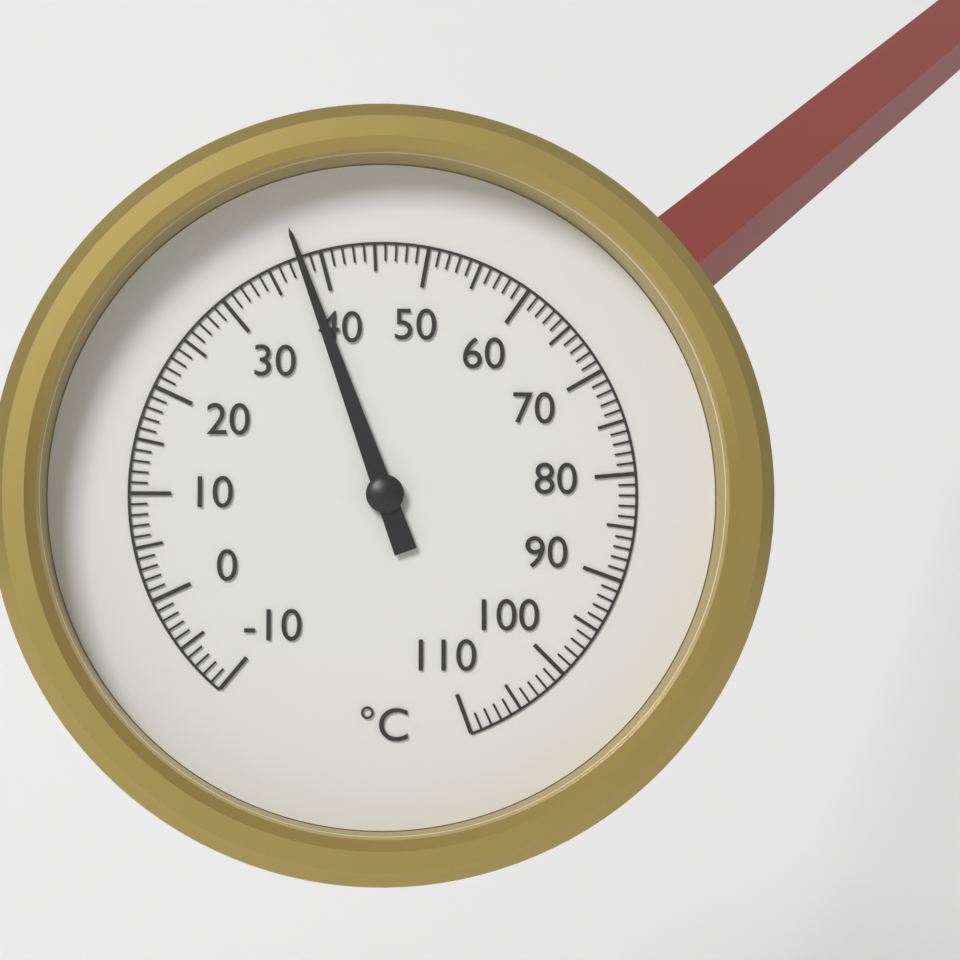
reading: 38 °C
